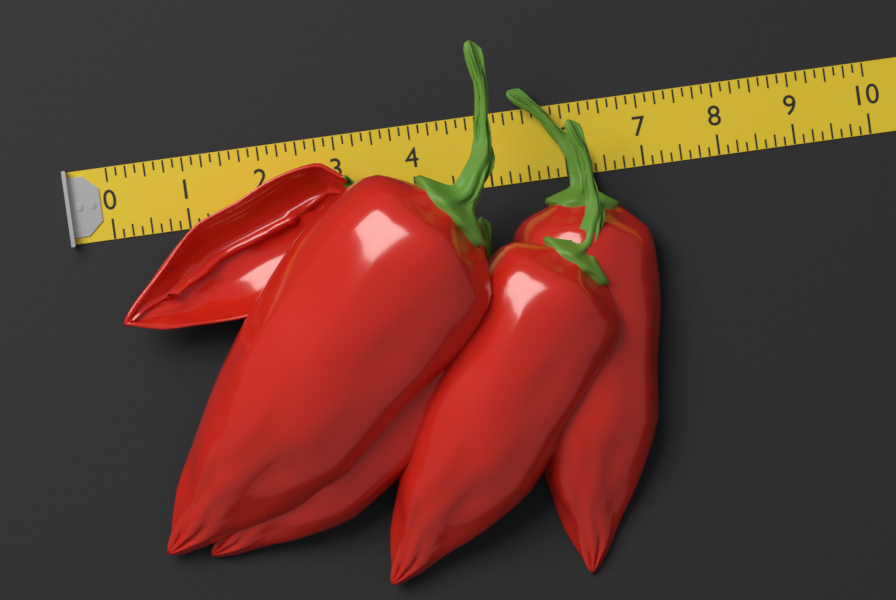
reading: 7.000 (no unit)
